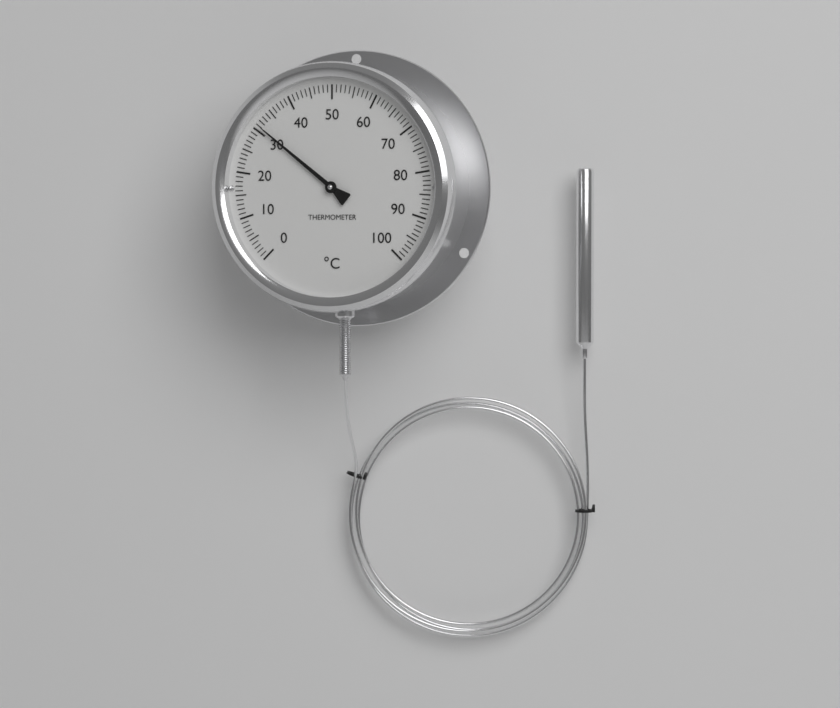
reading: 31 °C
